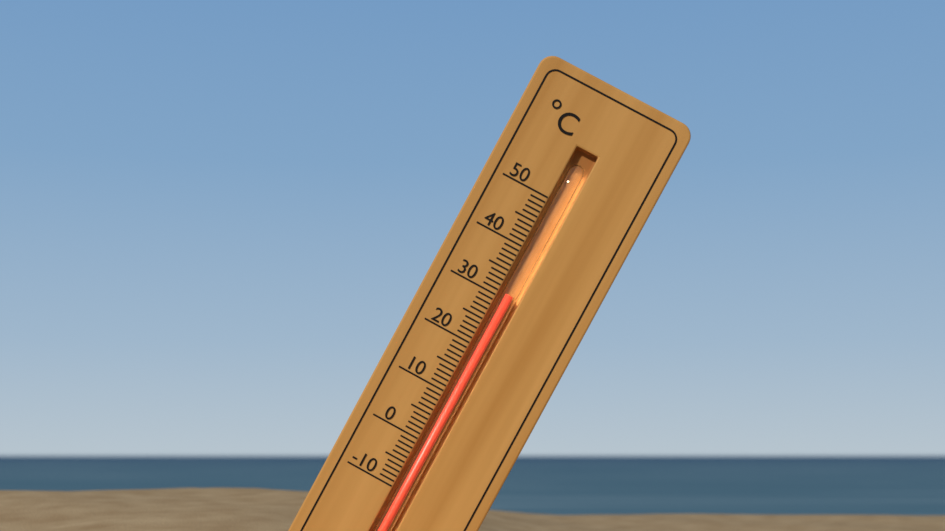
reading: 31 °C
